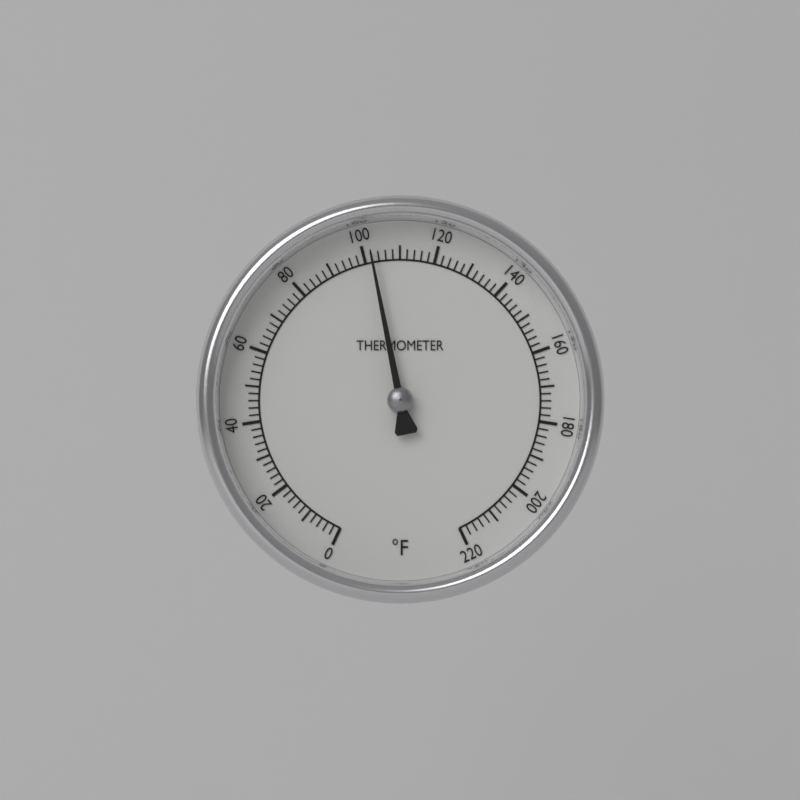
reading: 102 °F
